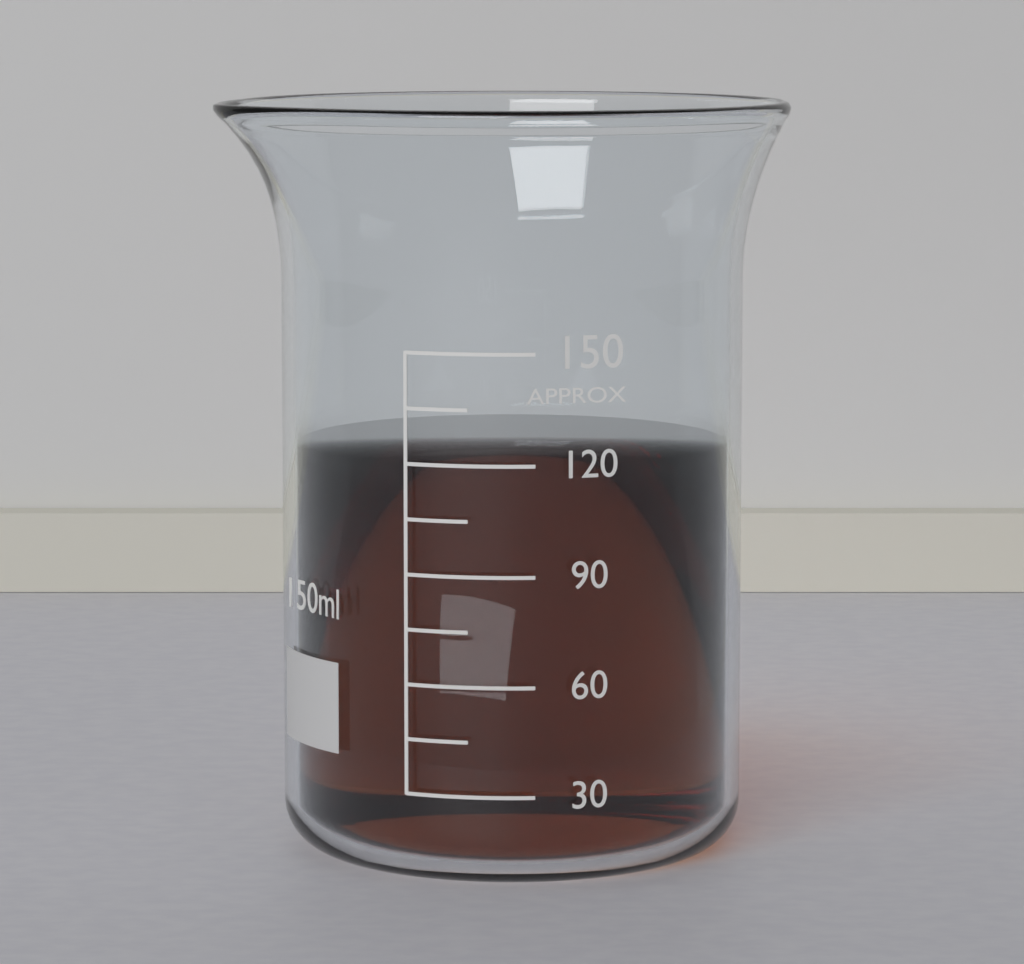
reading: 120 ml
